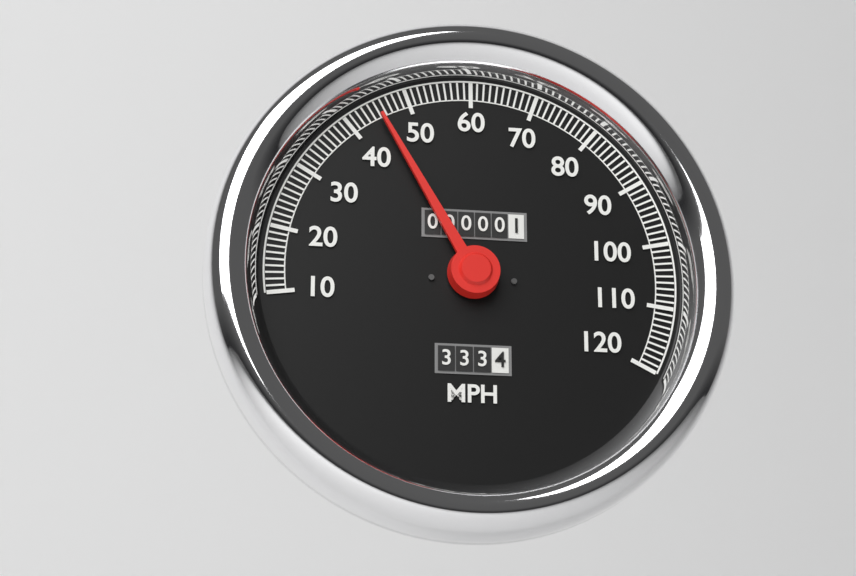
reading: 45 MPH
